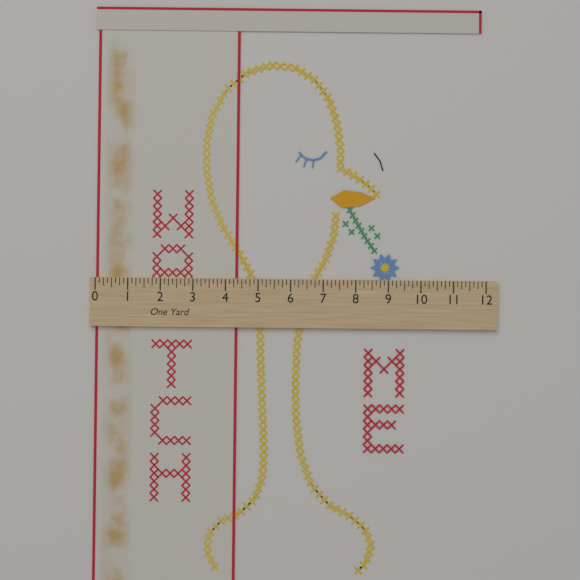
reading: 4.375 in
